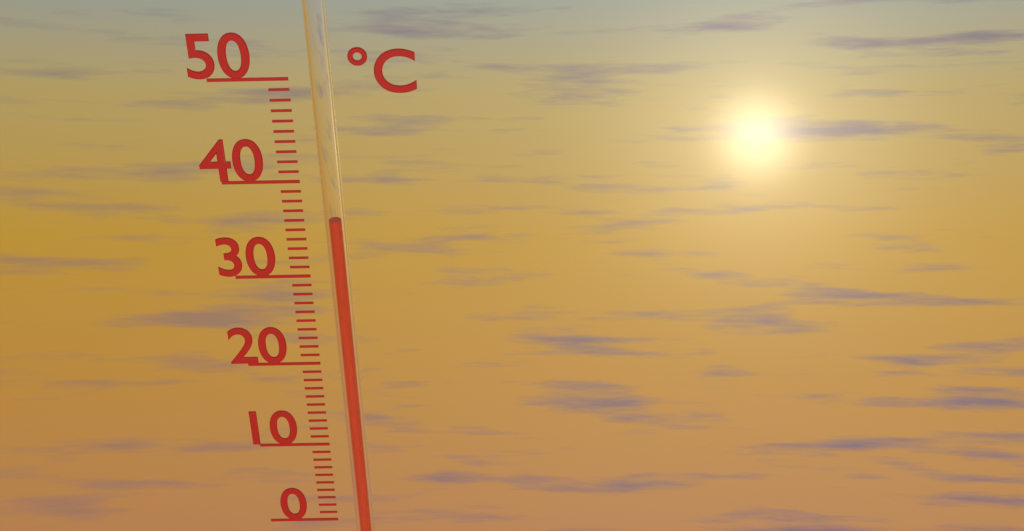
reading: 36 °C
